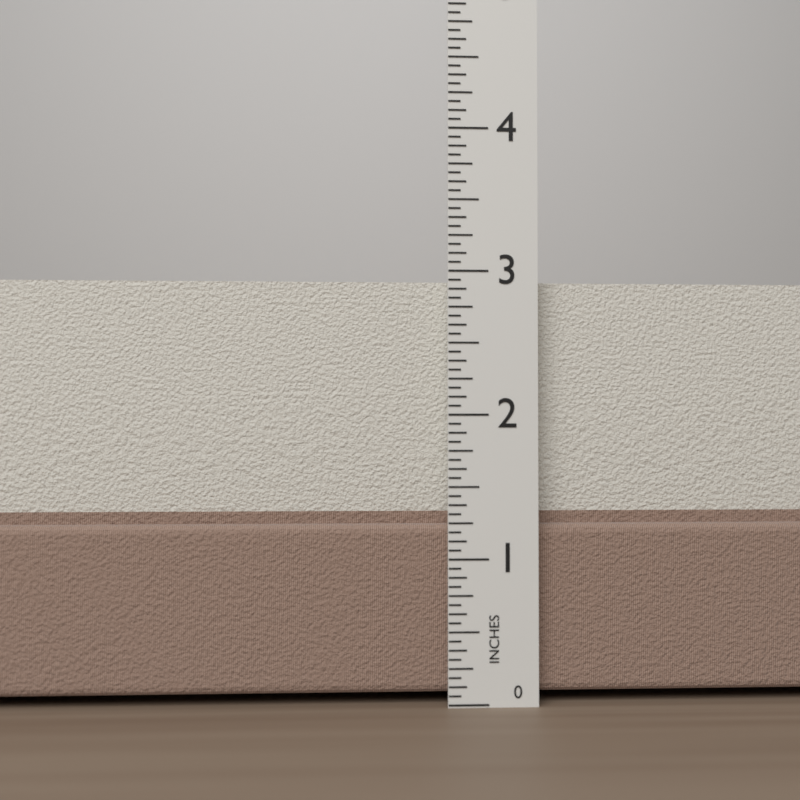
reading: 2.9375 in
